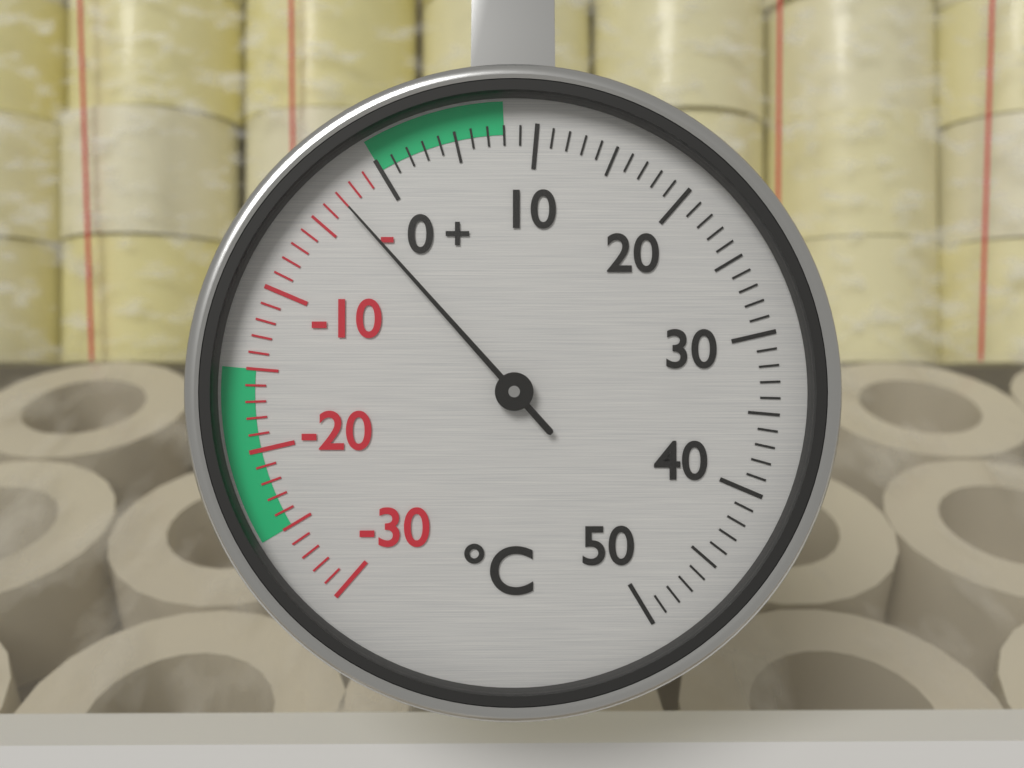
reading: -3 °C
